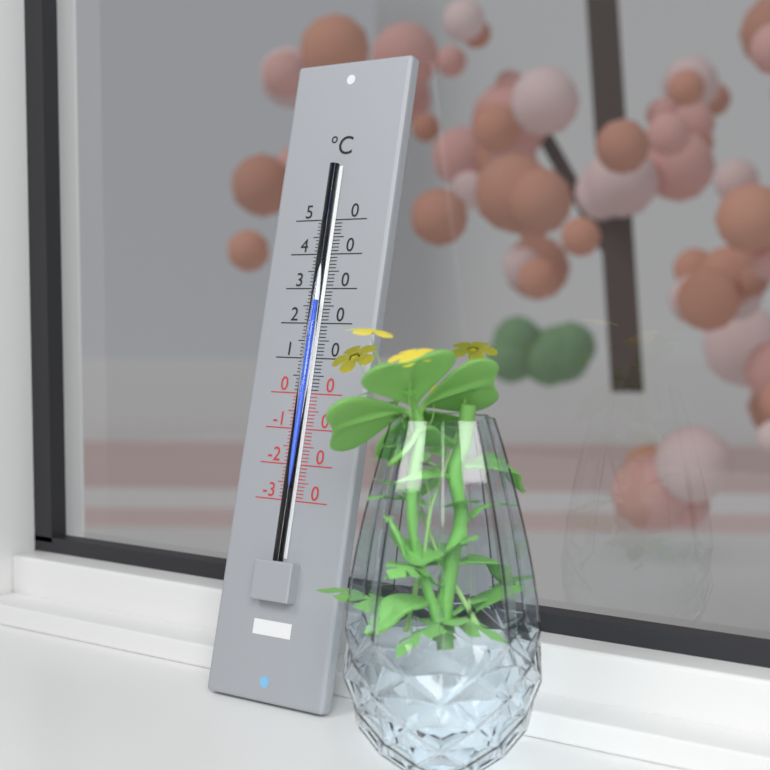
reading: 26 °C
